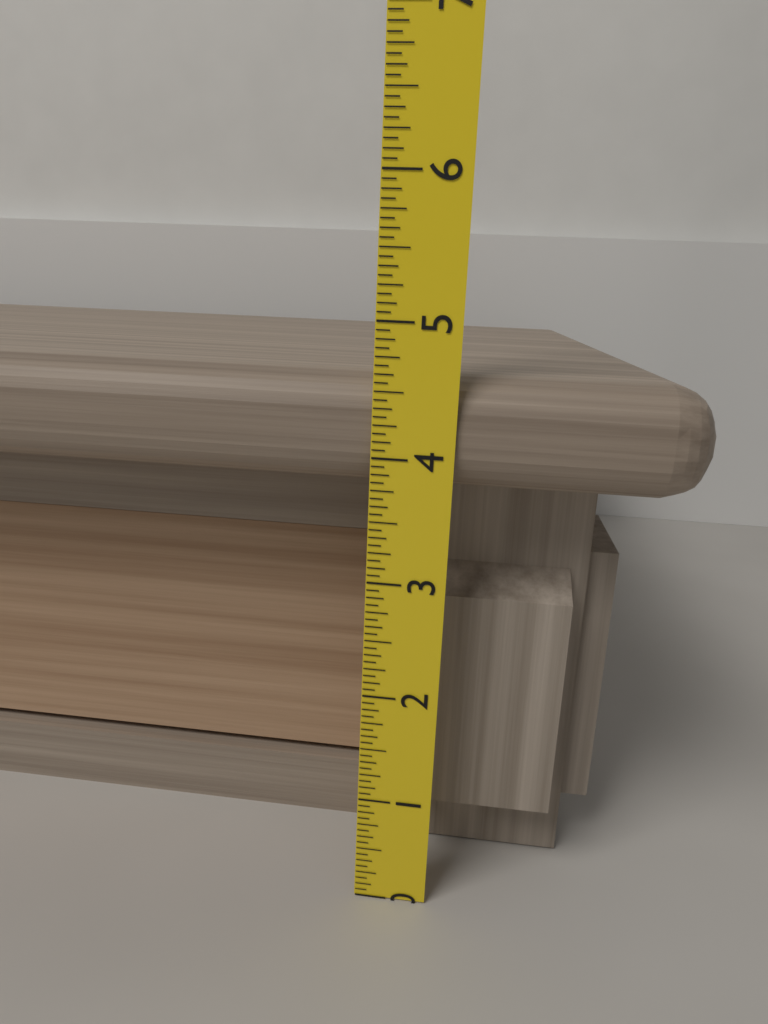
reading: 4.6250 (no unit)
